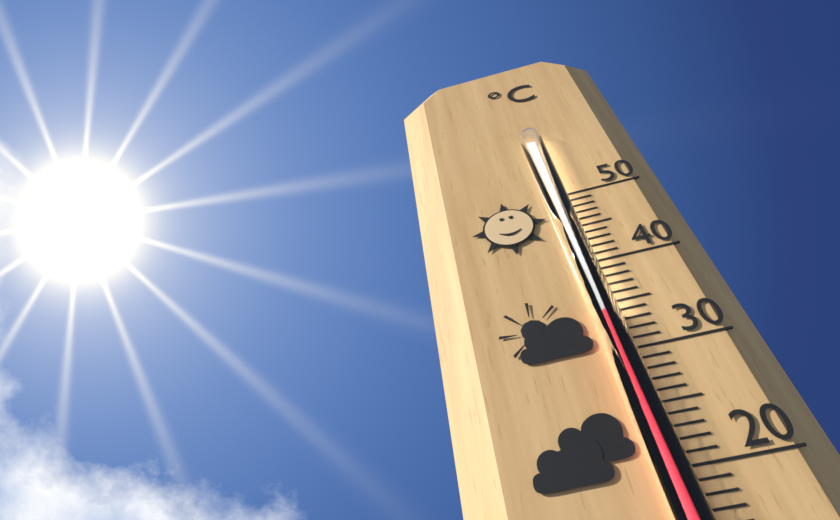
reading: 34 °C
